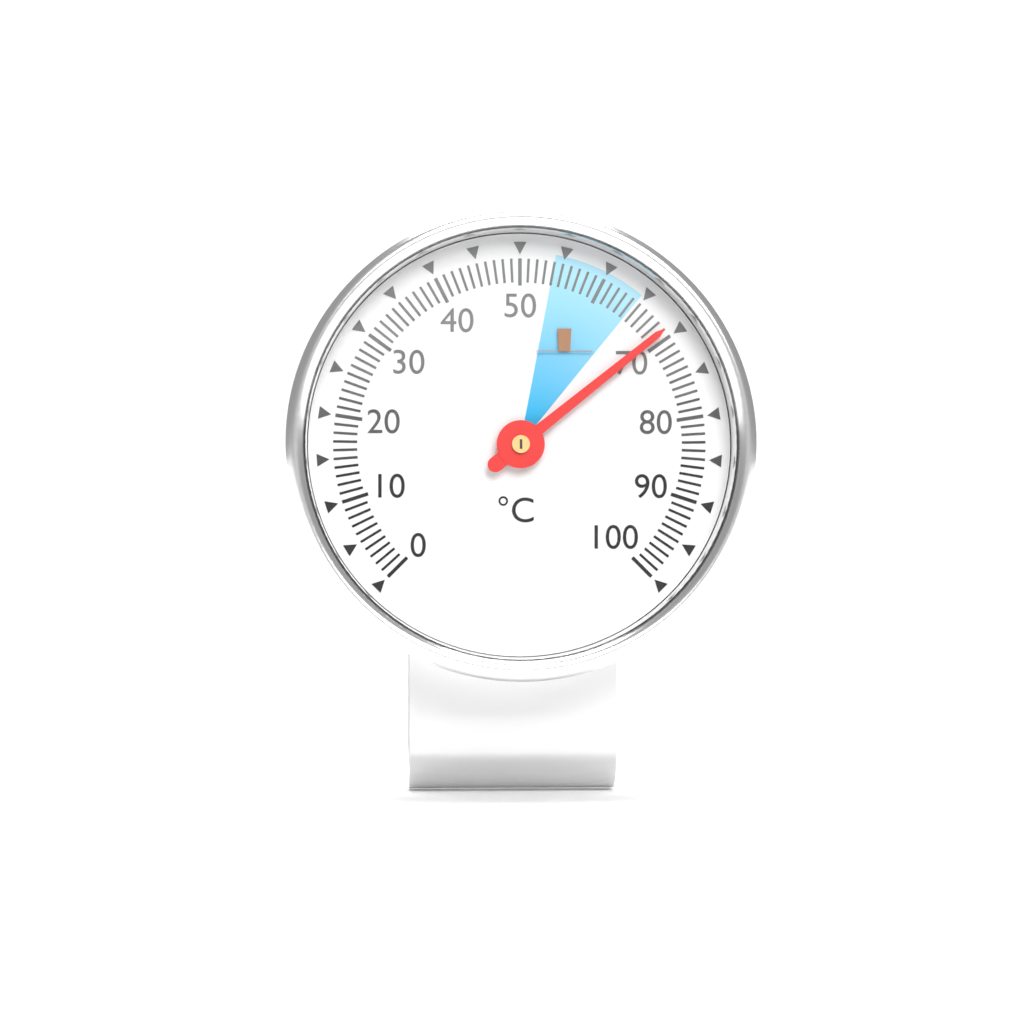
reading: 69 °C
